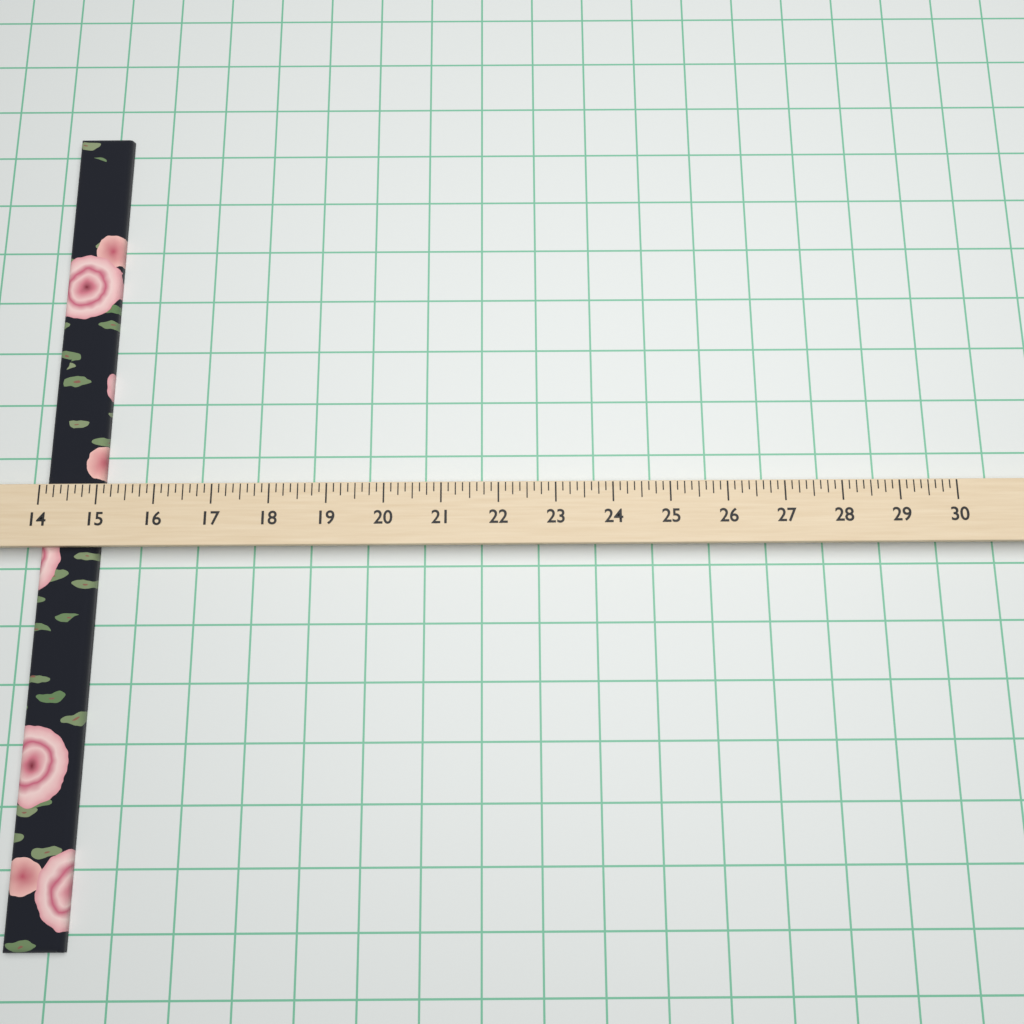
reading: 15.000 (no unit)
